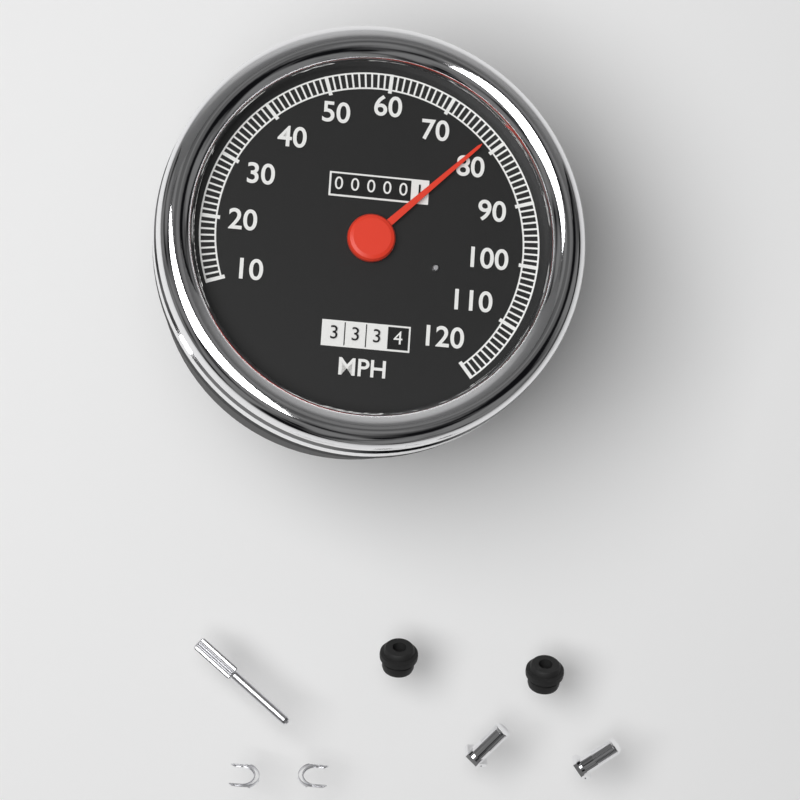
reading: 78 MPH
